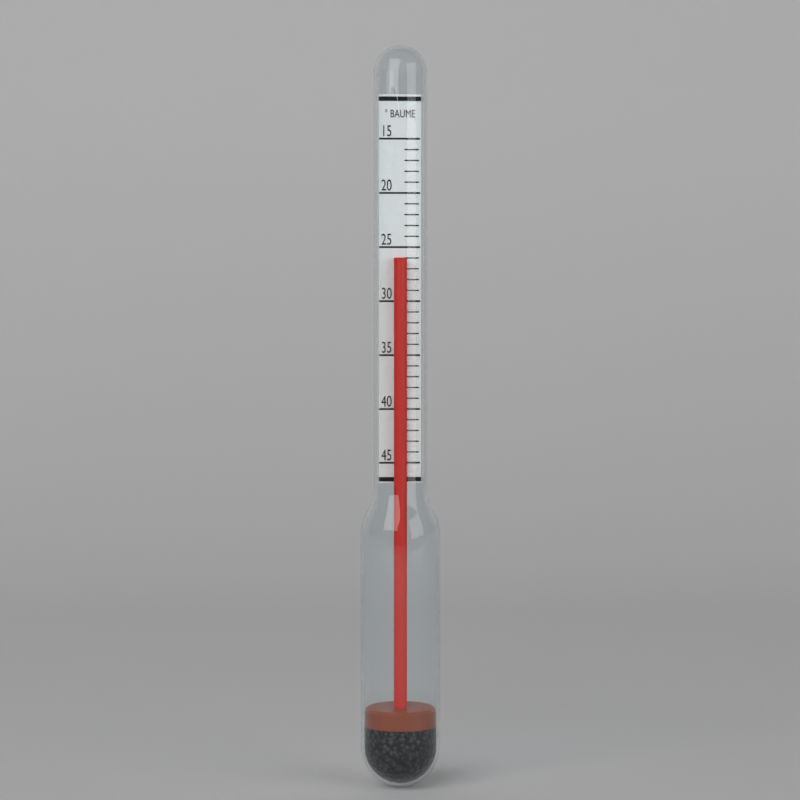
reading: 26 °Baumé
